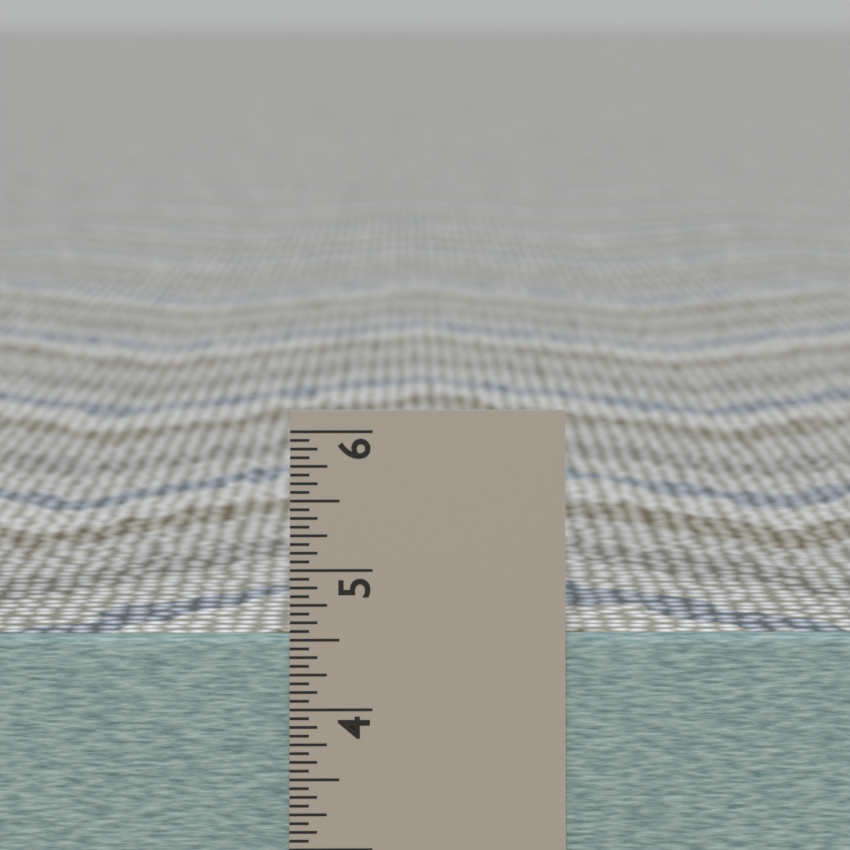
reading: 4.5000 in
